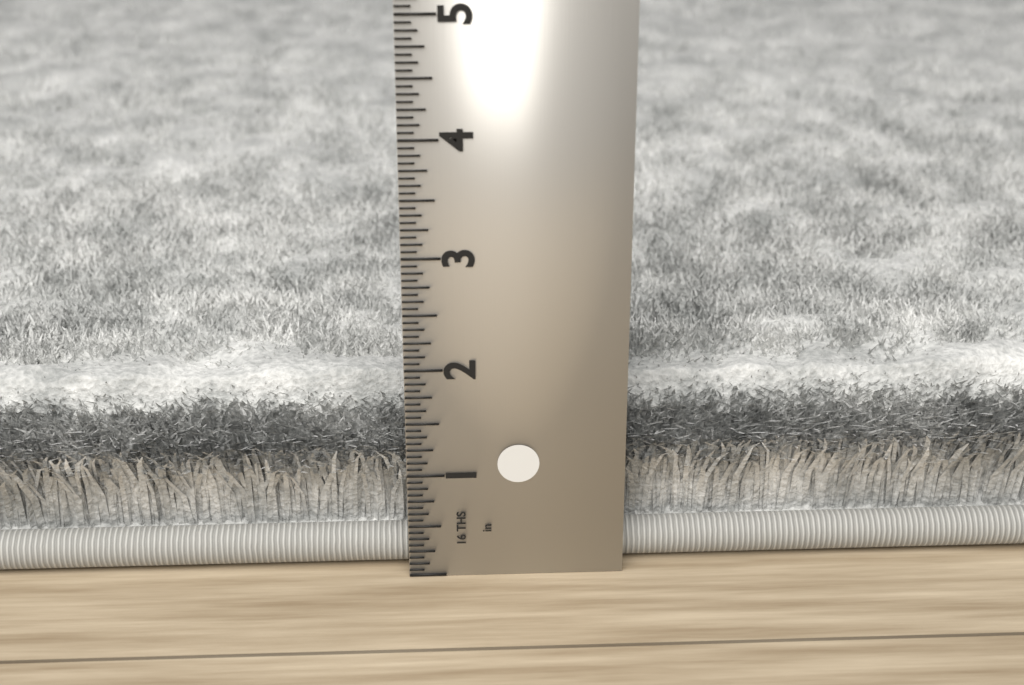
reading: 1.6875 in
